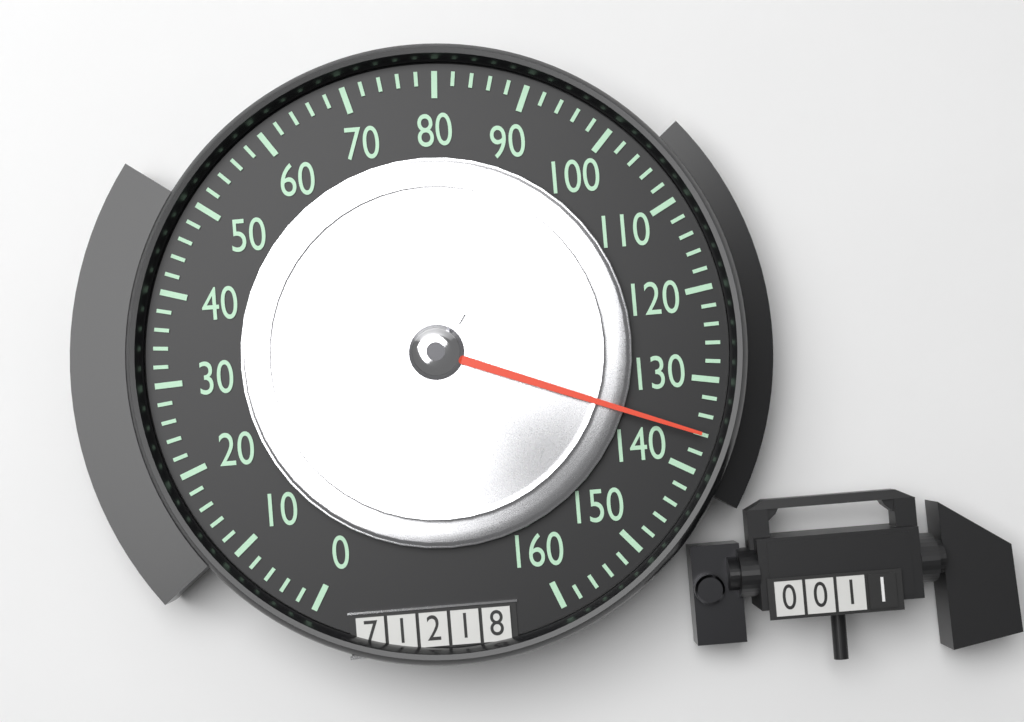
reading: 136 (no unit)
